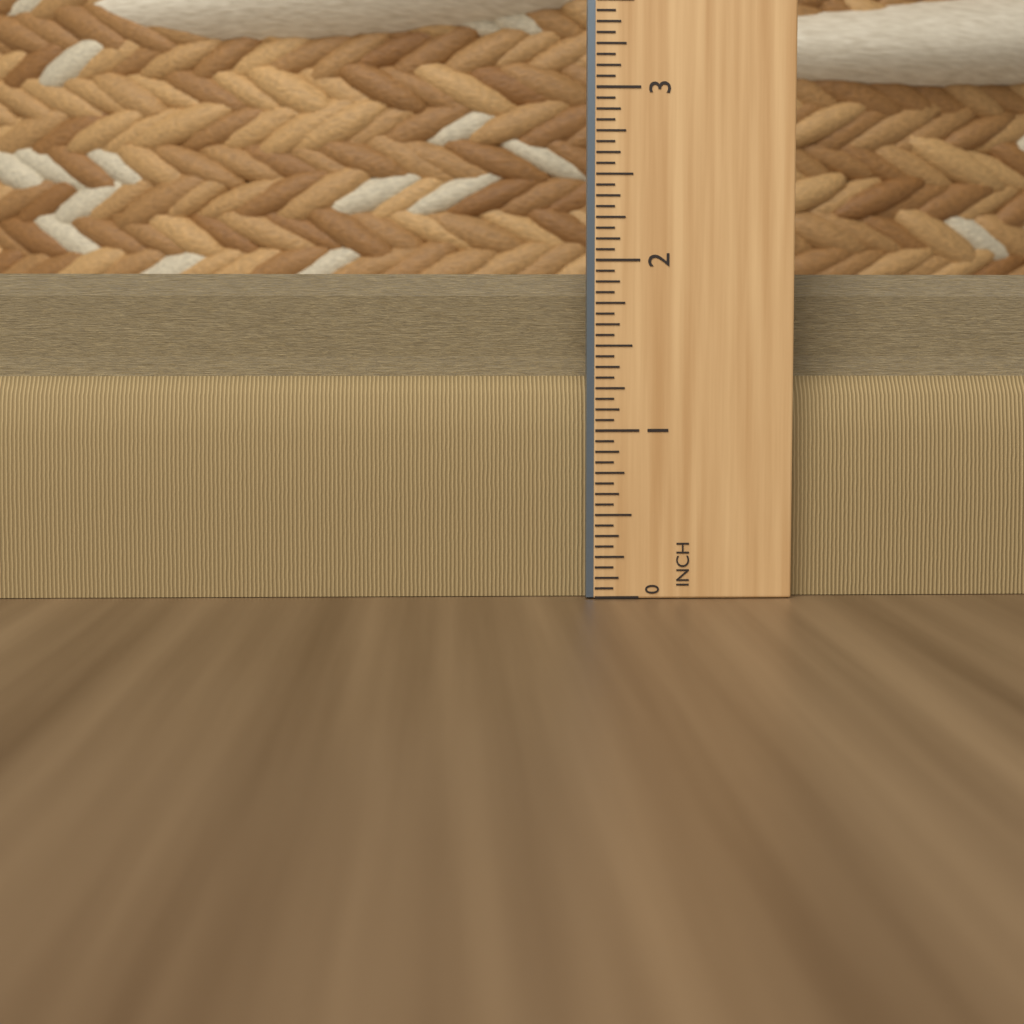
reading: 1.9375 in
